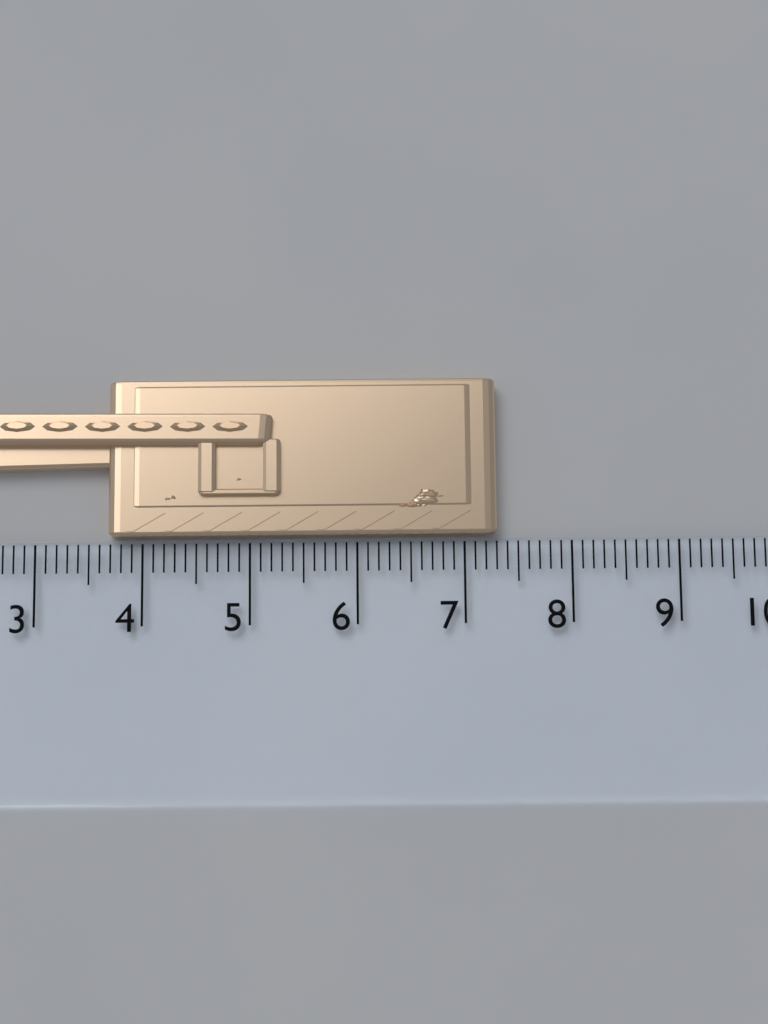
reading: 7.3 cm
